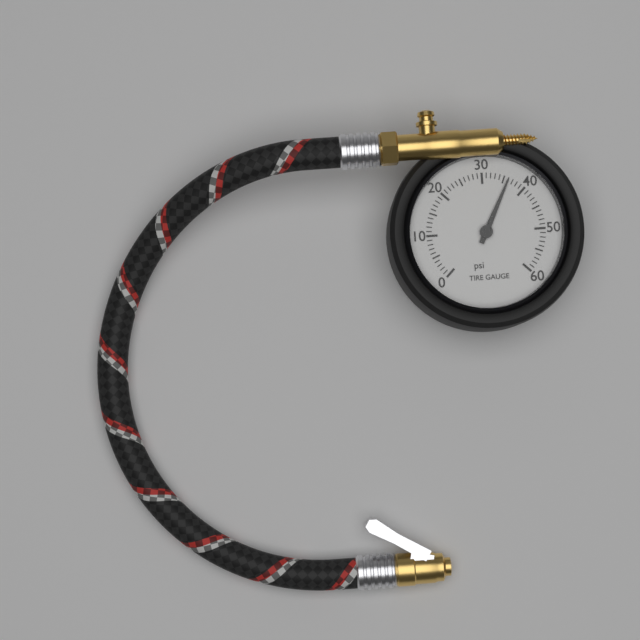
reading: 36 psi
